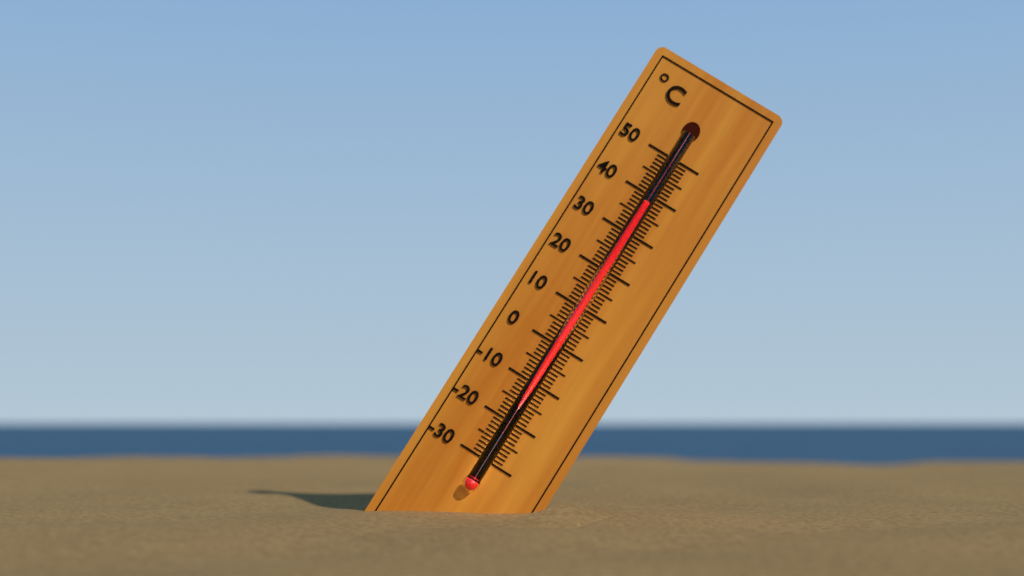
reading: 37 °C
